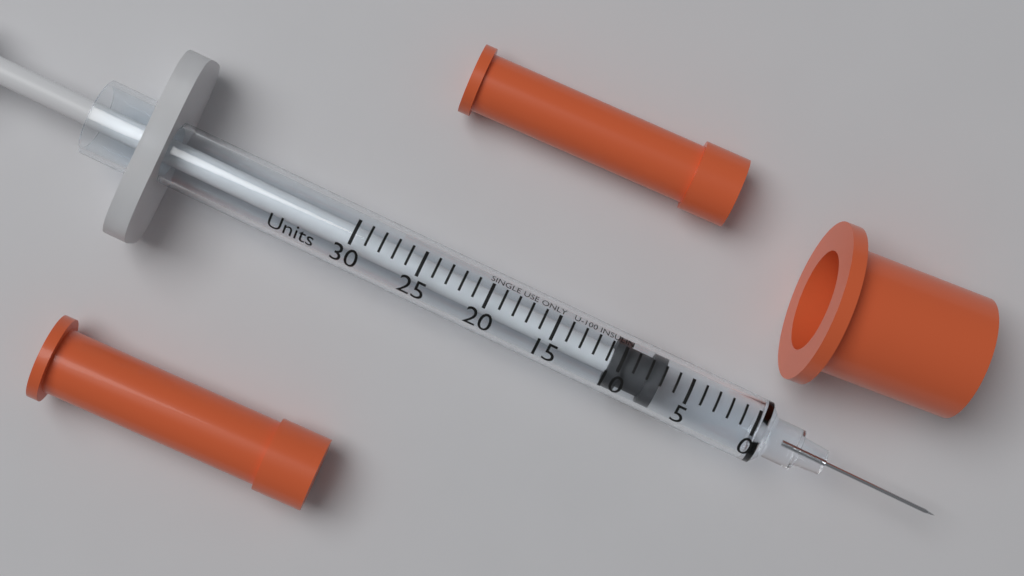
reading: 7 Units
